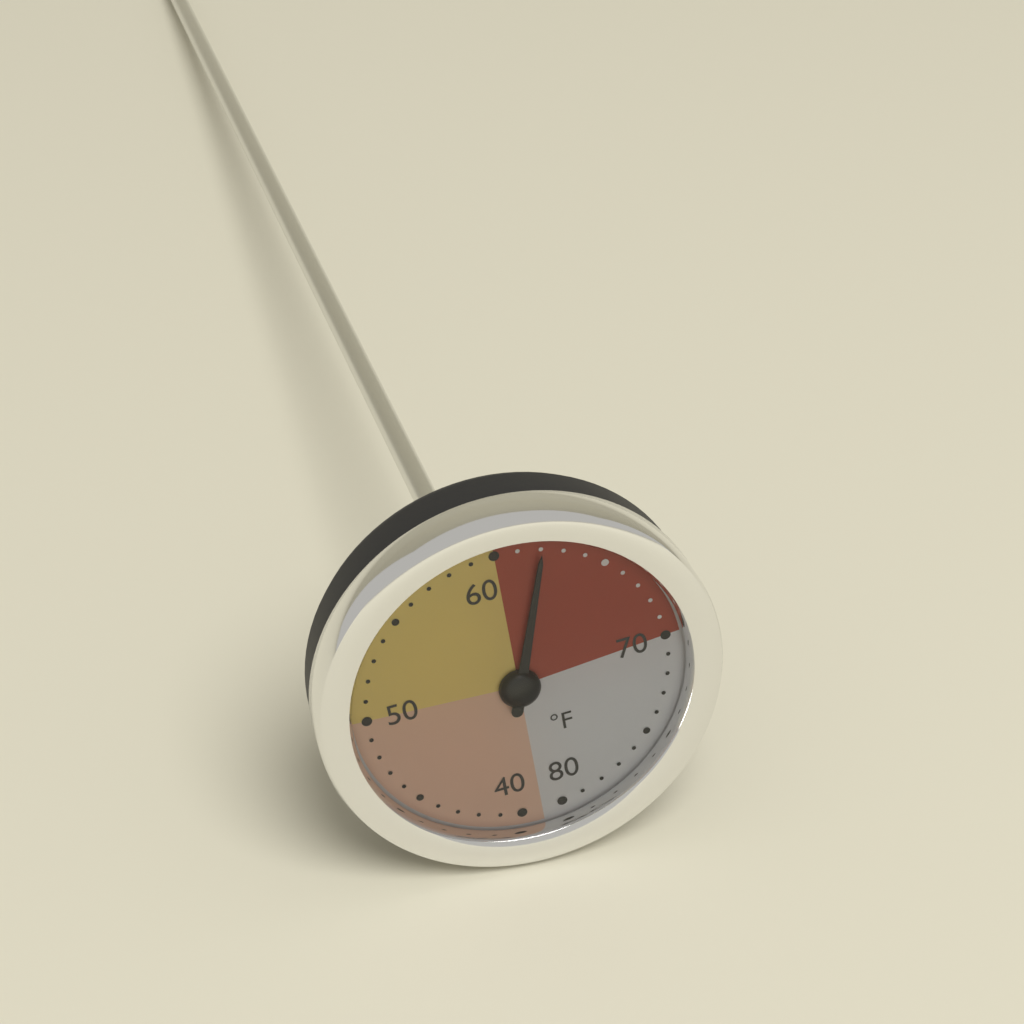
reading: 62 °F
